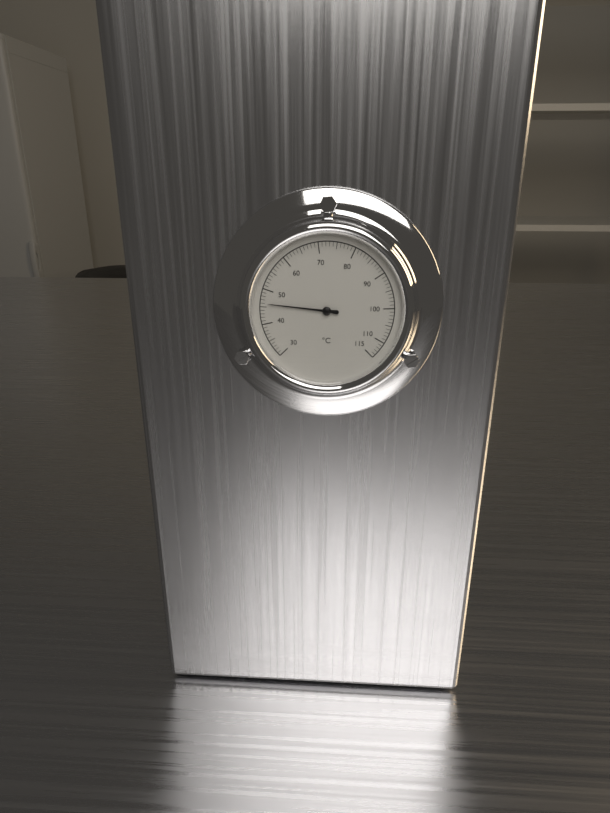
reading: 46 °C
